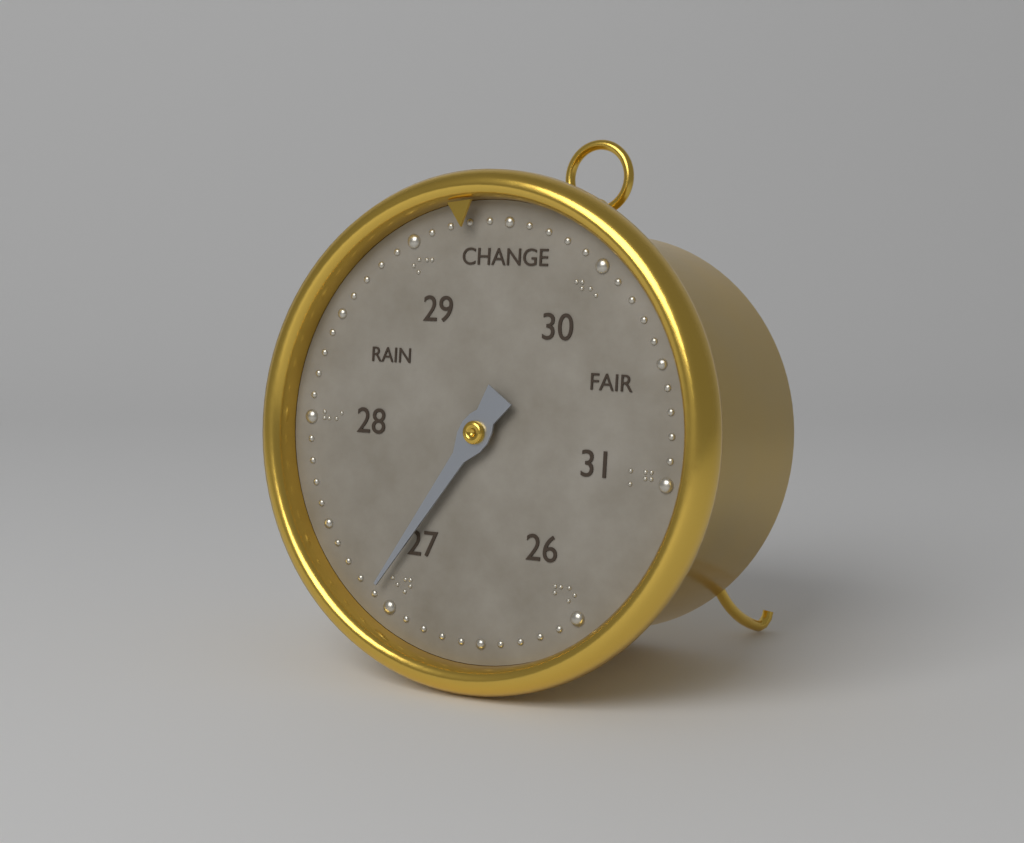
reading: 27.1 (no unit)
